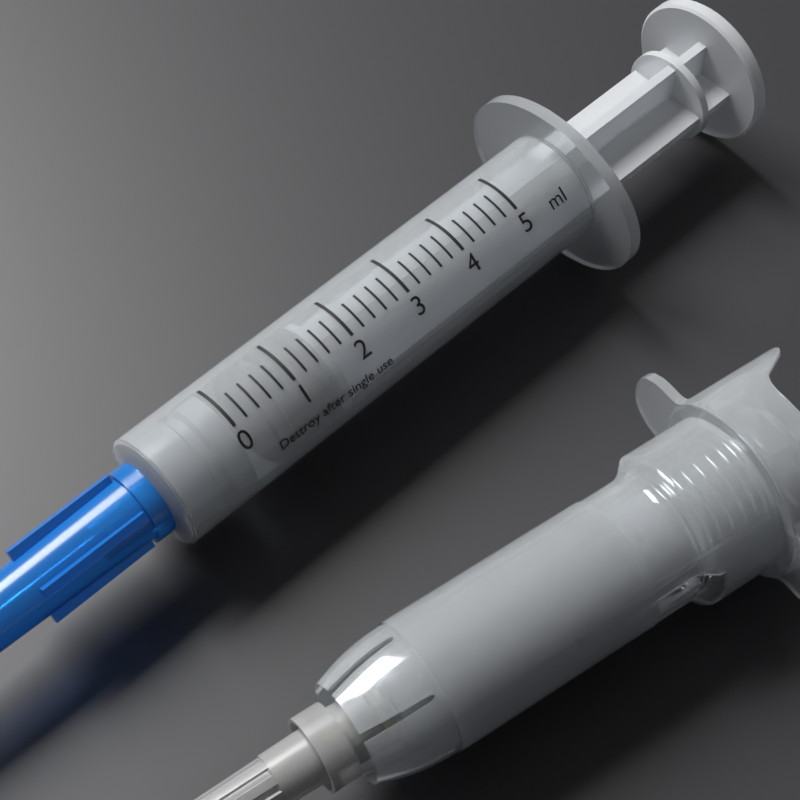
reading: 0.4 ml
